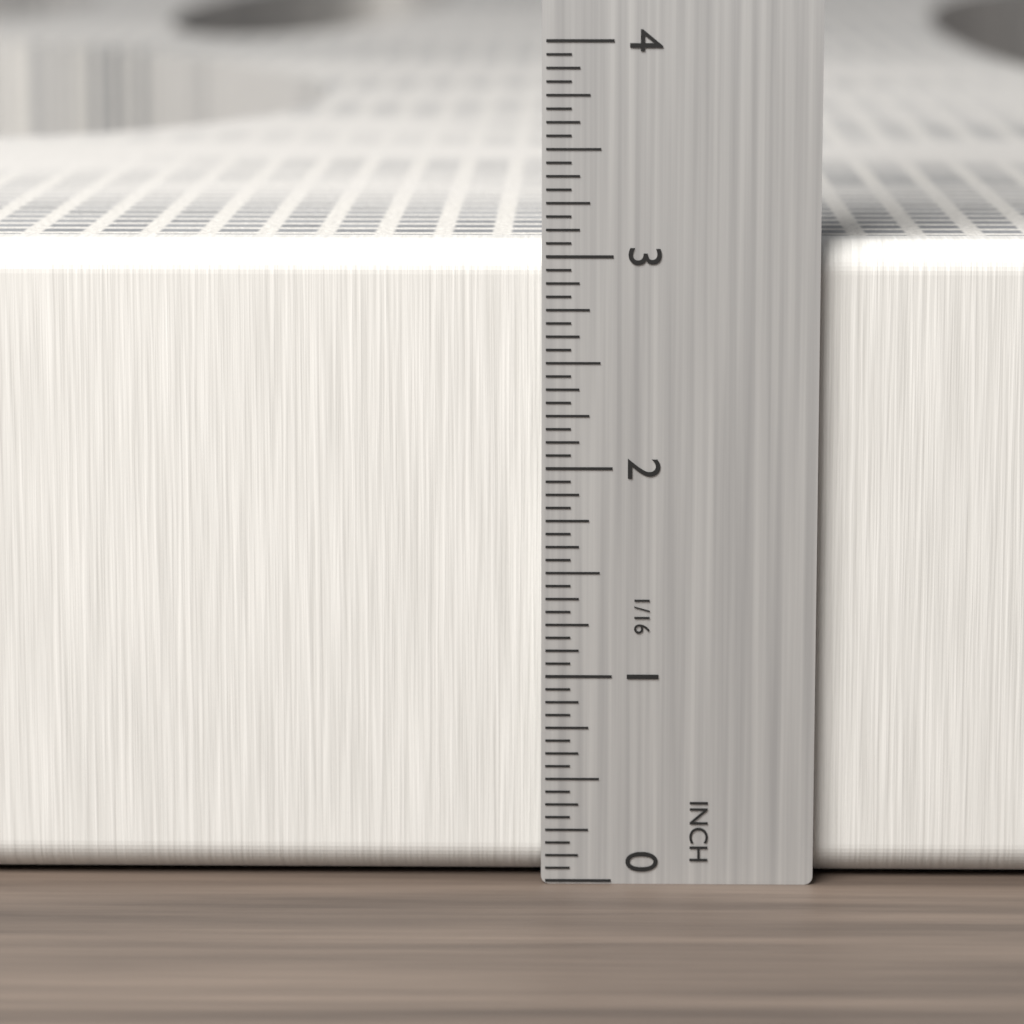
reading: 3.0625 in
